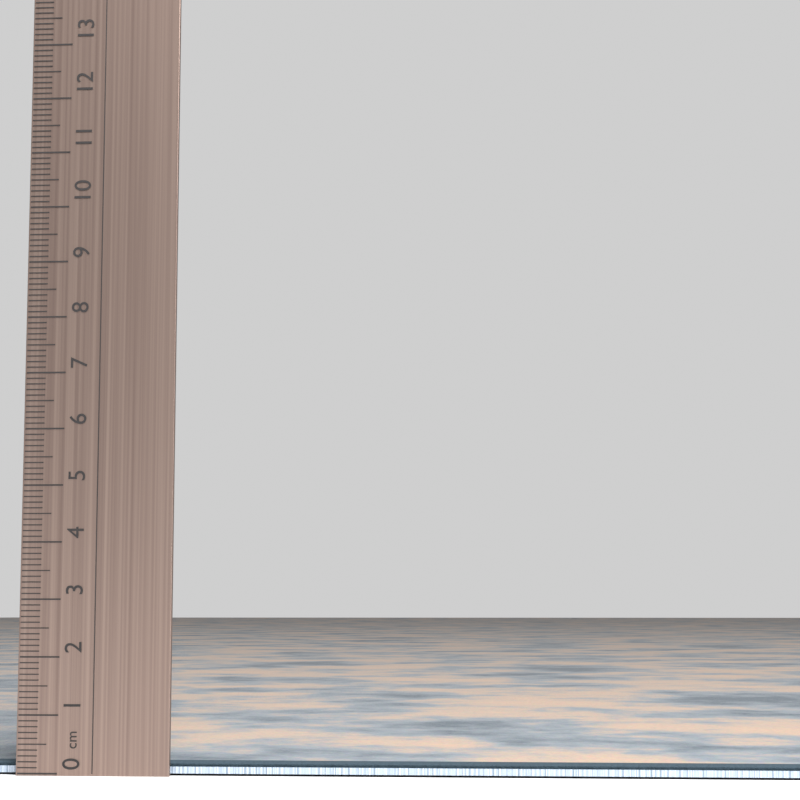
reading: 0.2 cm
